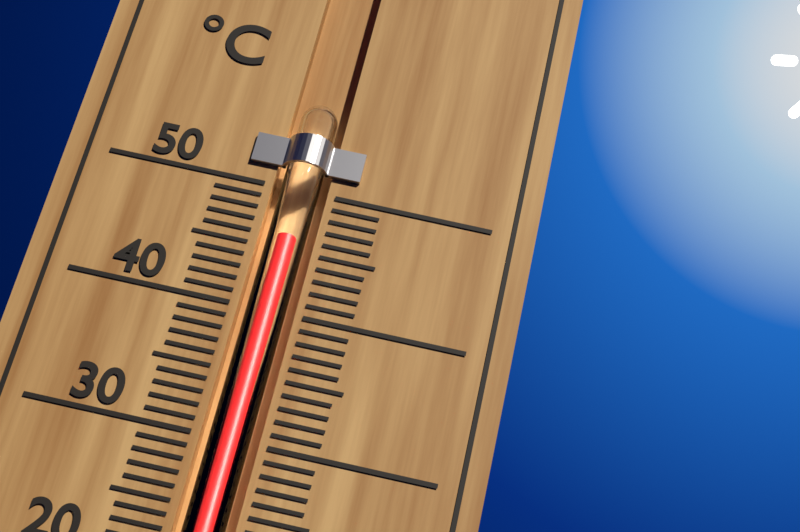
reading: 46 °C
